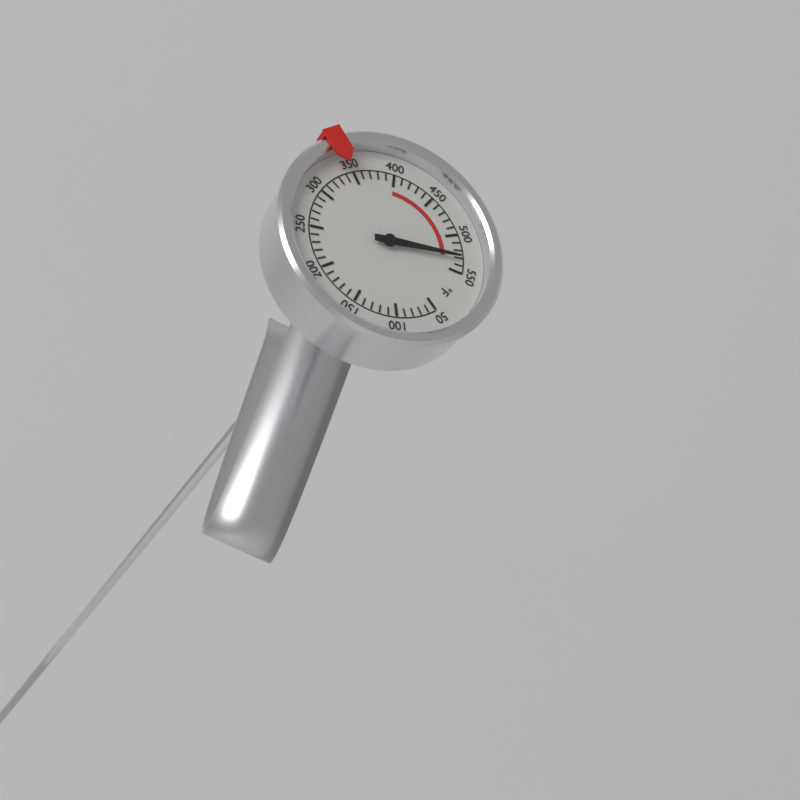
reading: 530 °F
